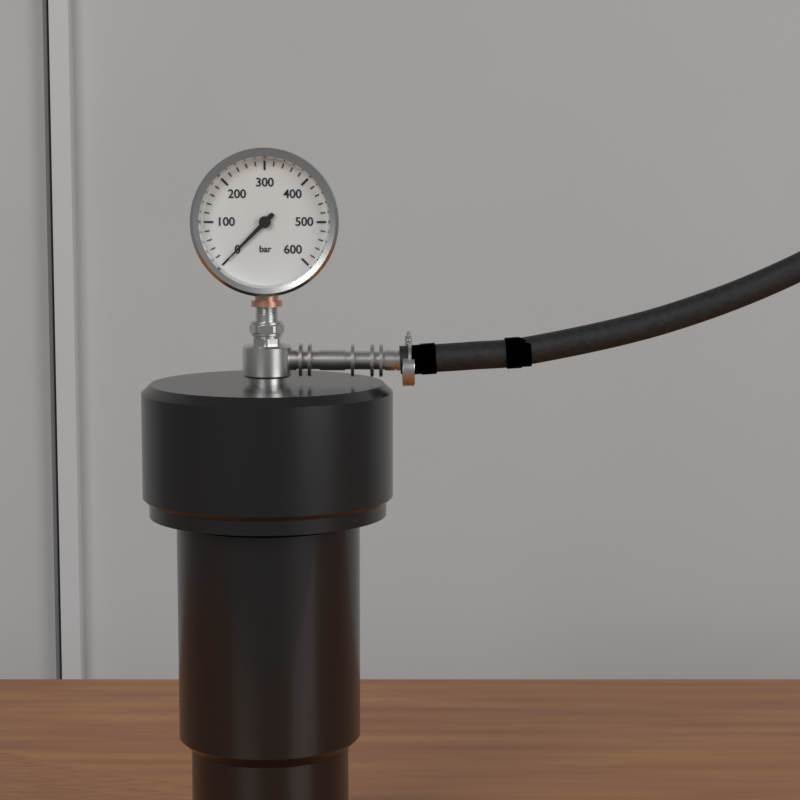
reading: 0 bar
